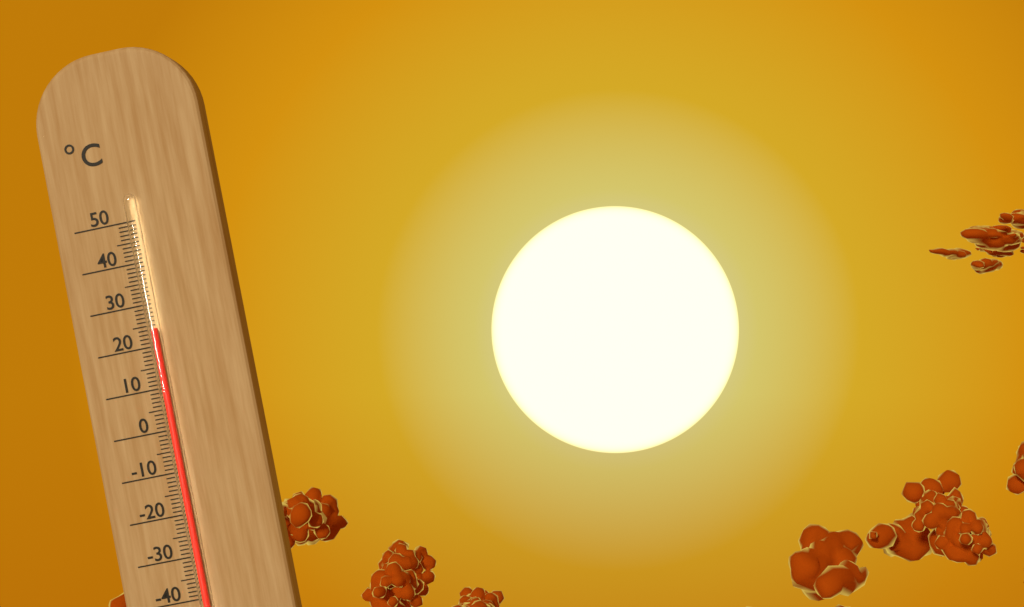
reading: 24 °C
